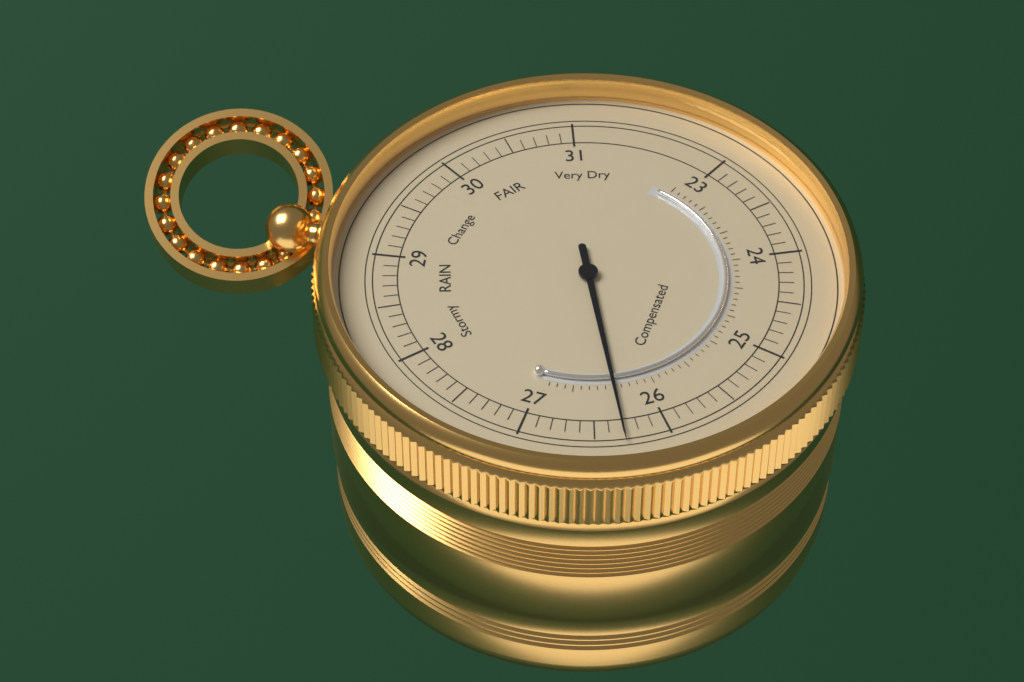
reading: 26.3 (no unit)
